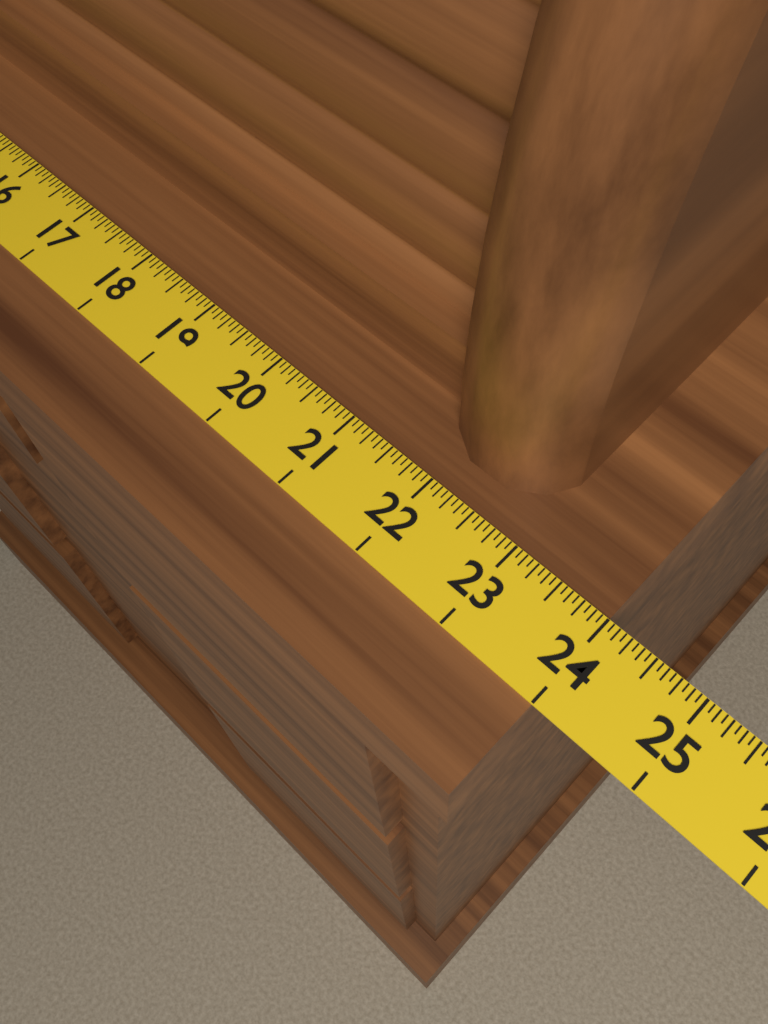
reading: 24.0000 (no unit)
